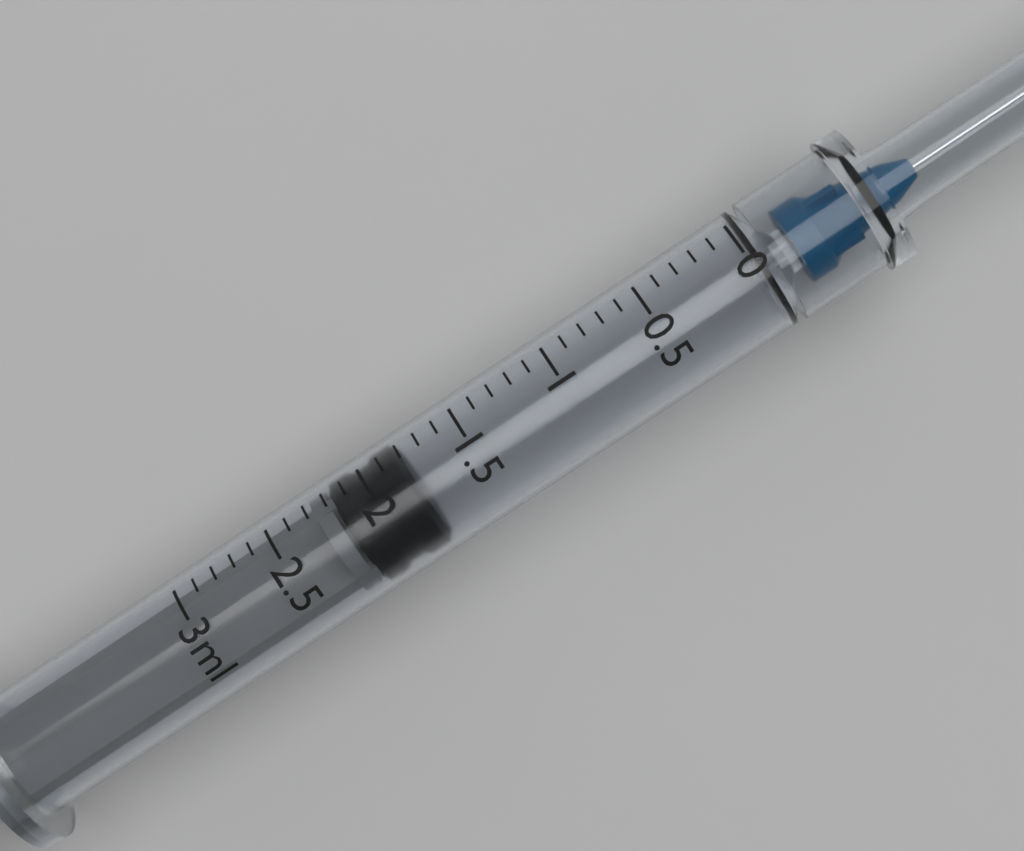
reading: 1.8 ml
